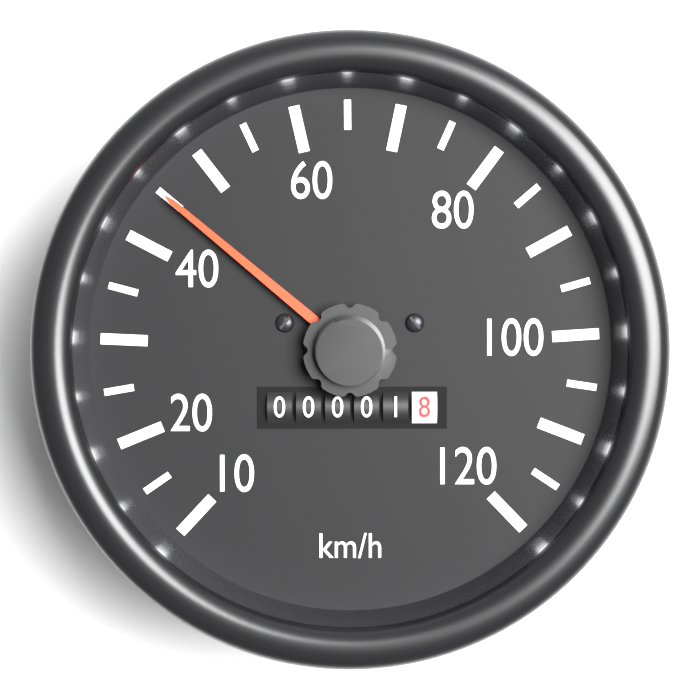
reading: 45 km/h
